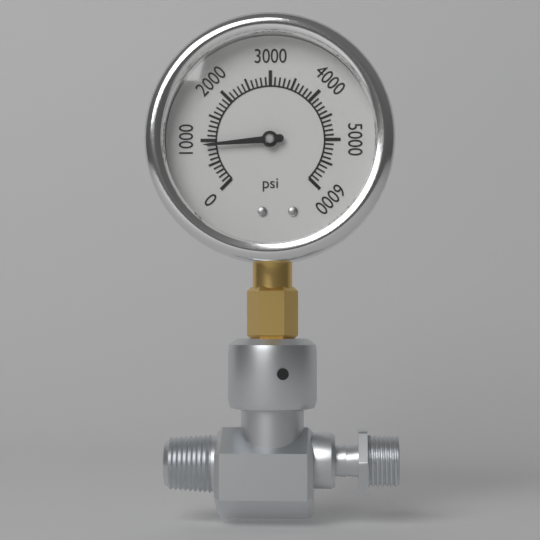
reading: 900 psi
